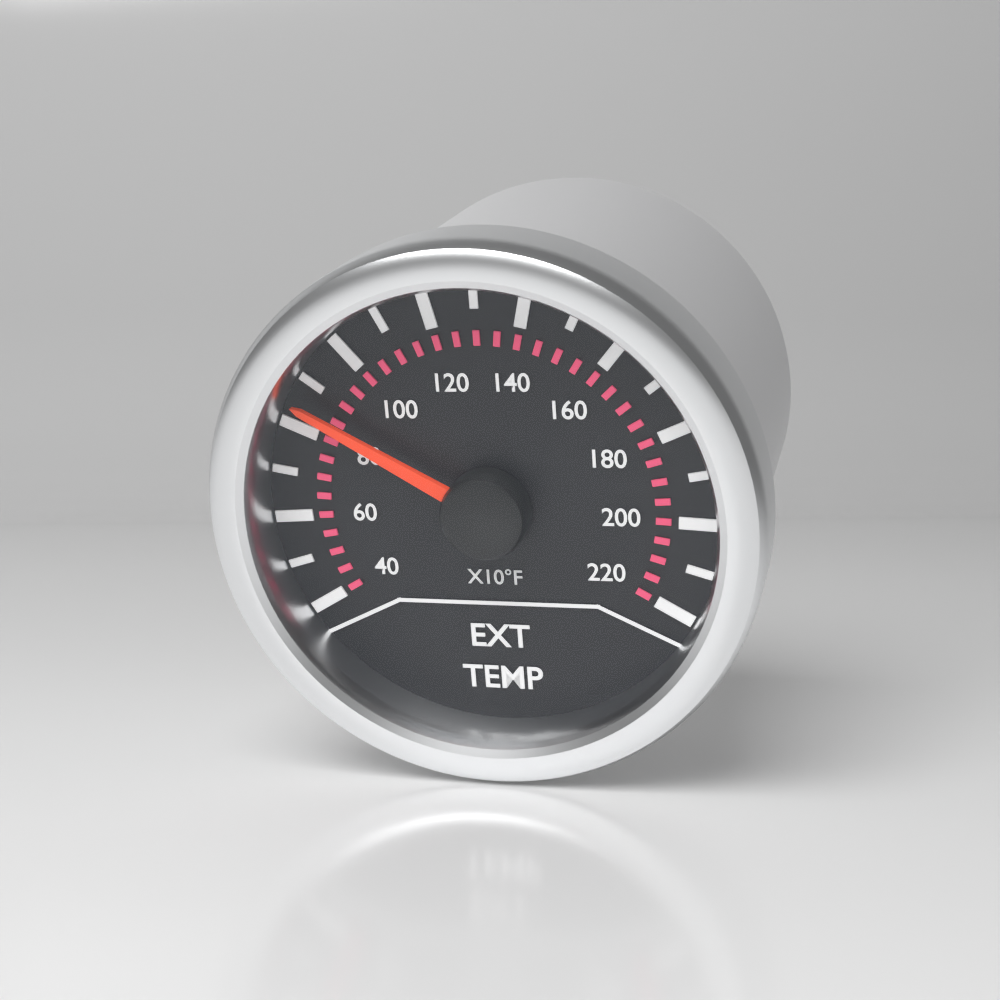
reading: 850 °F
